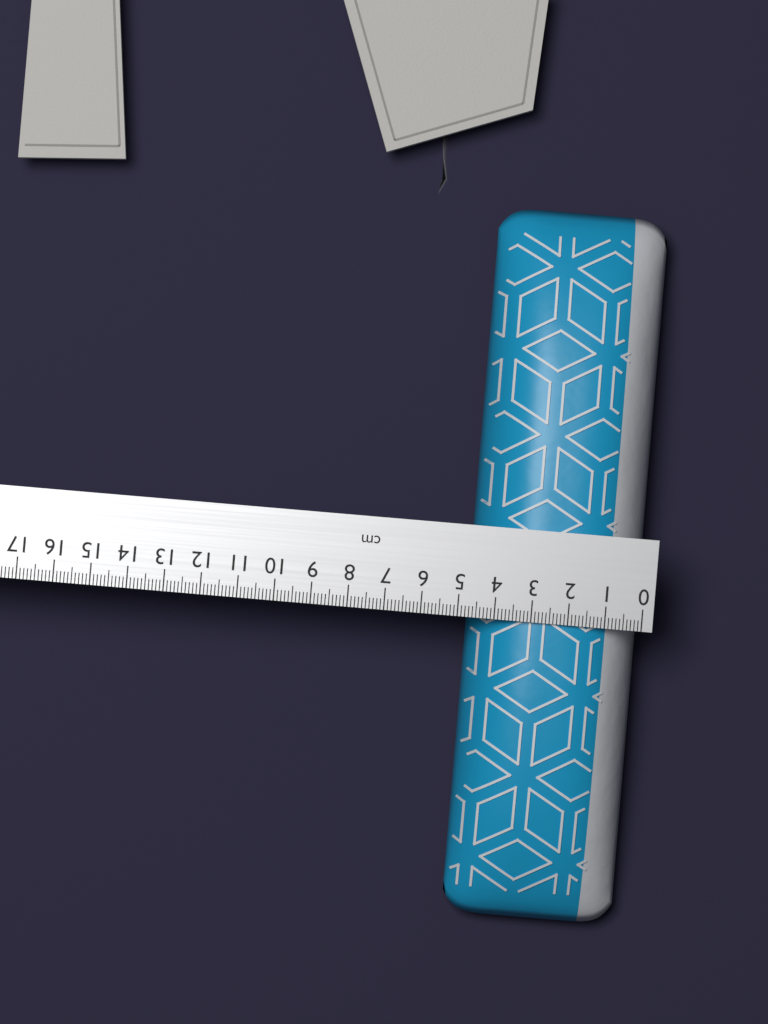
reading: 4.7 cm
